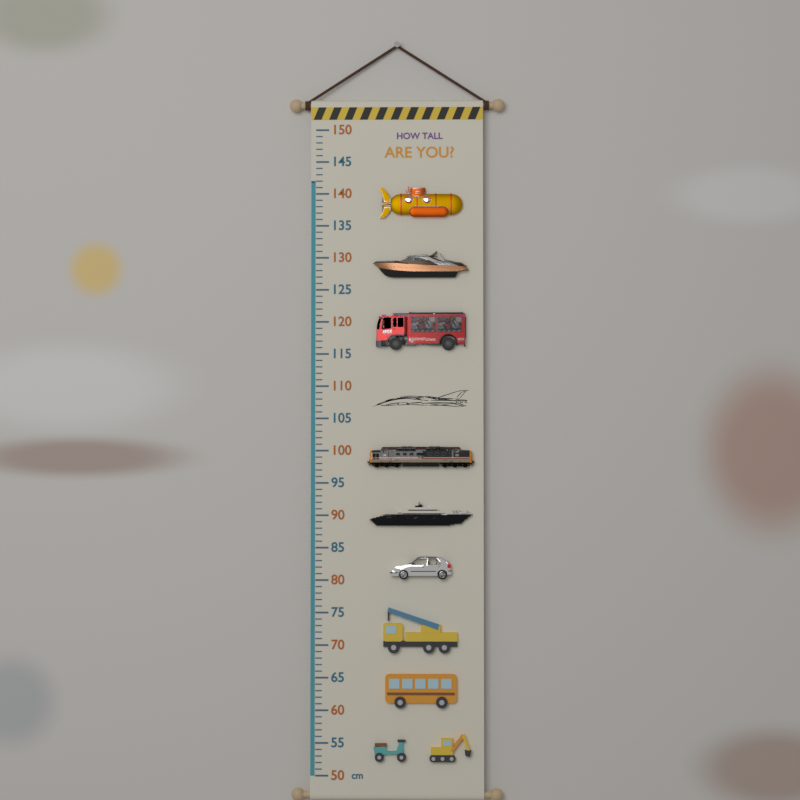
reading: 142 cm
